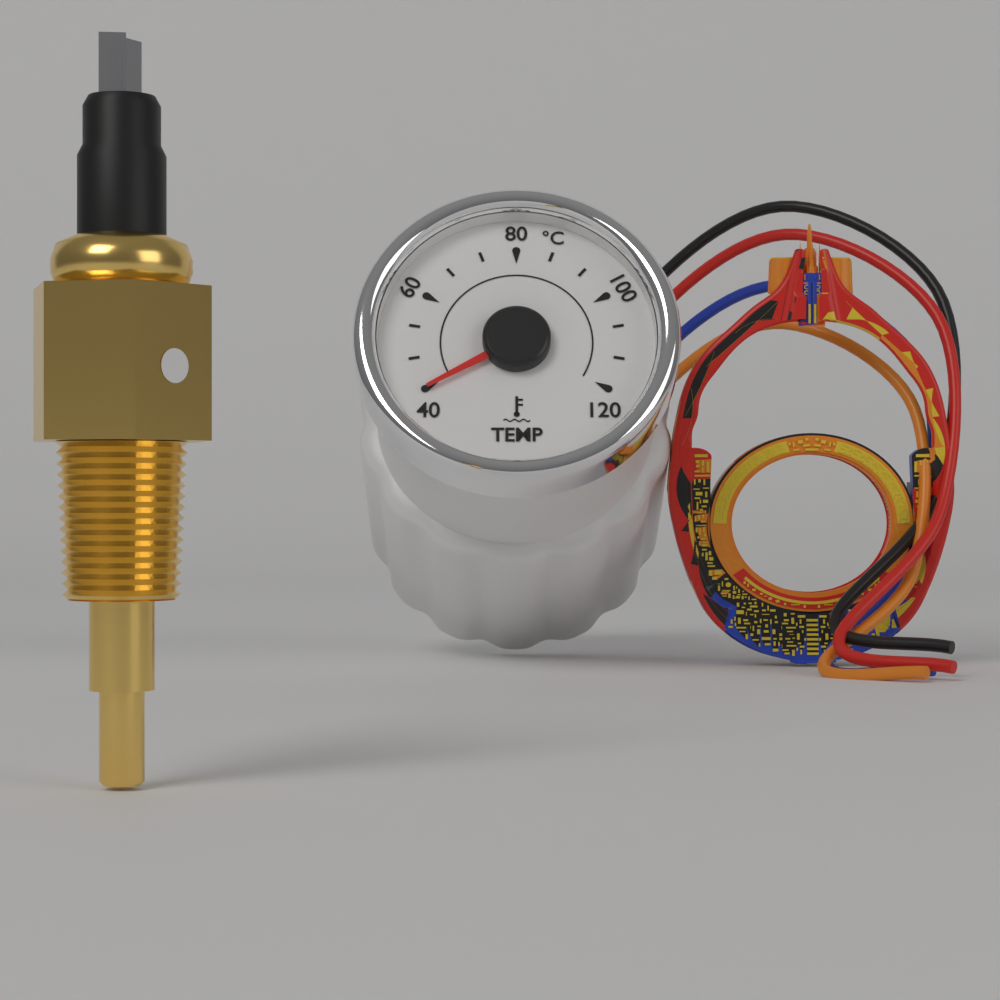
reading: 40.0000 °C
